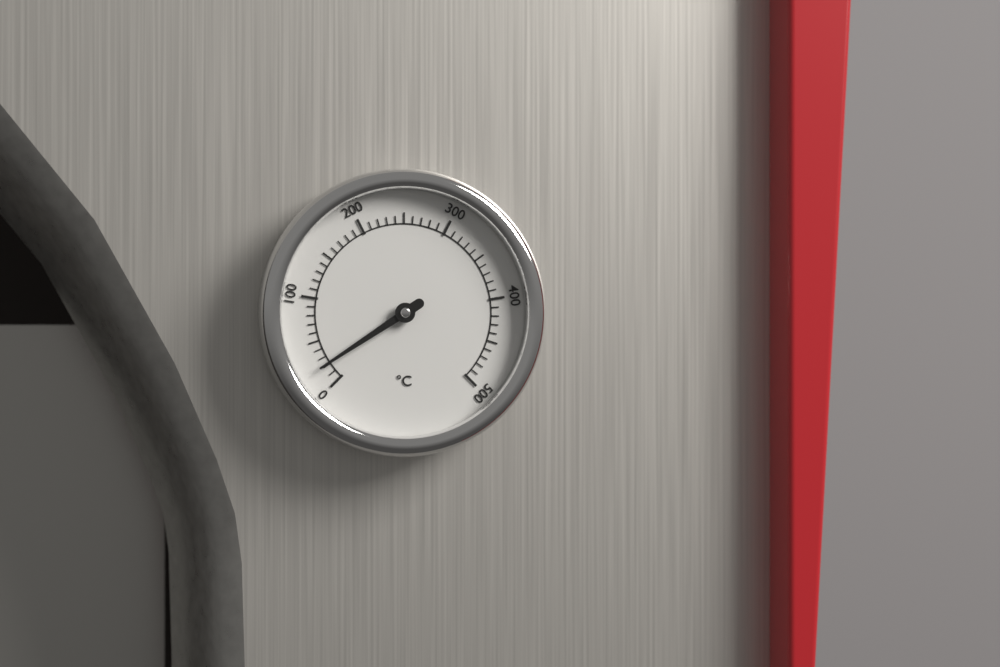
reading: 22 °C
